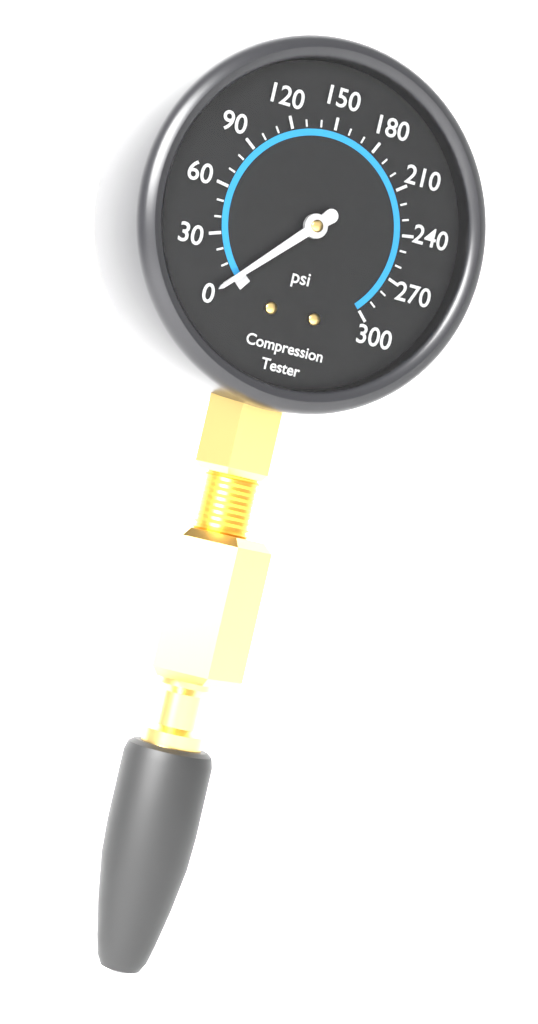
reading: 0 psi
